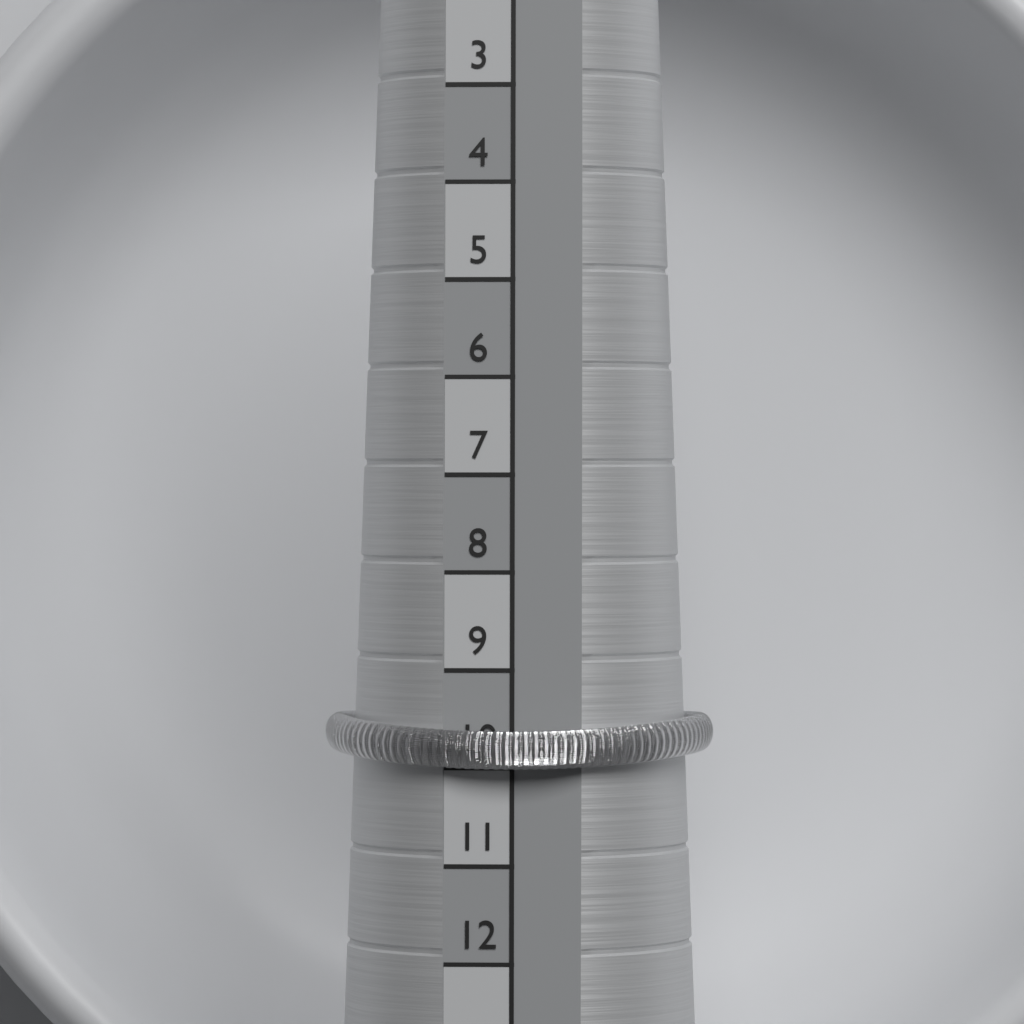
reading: 10 (no unit)
